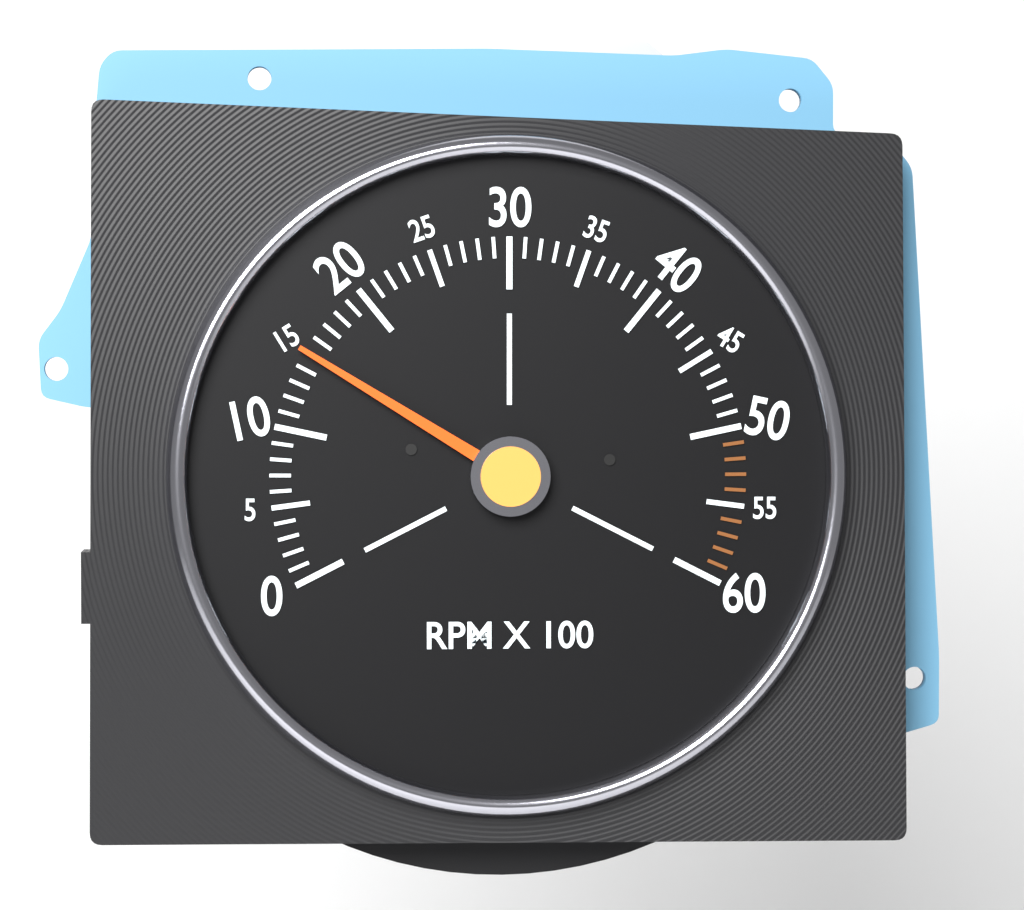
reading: 1500 RPM
